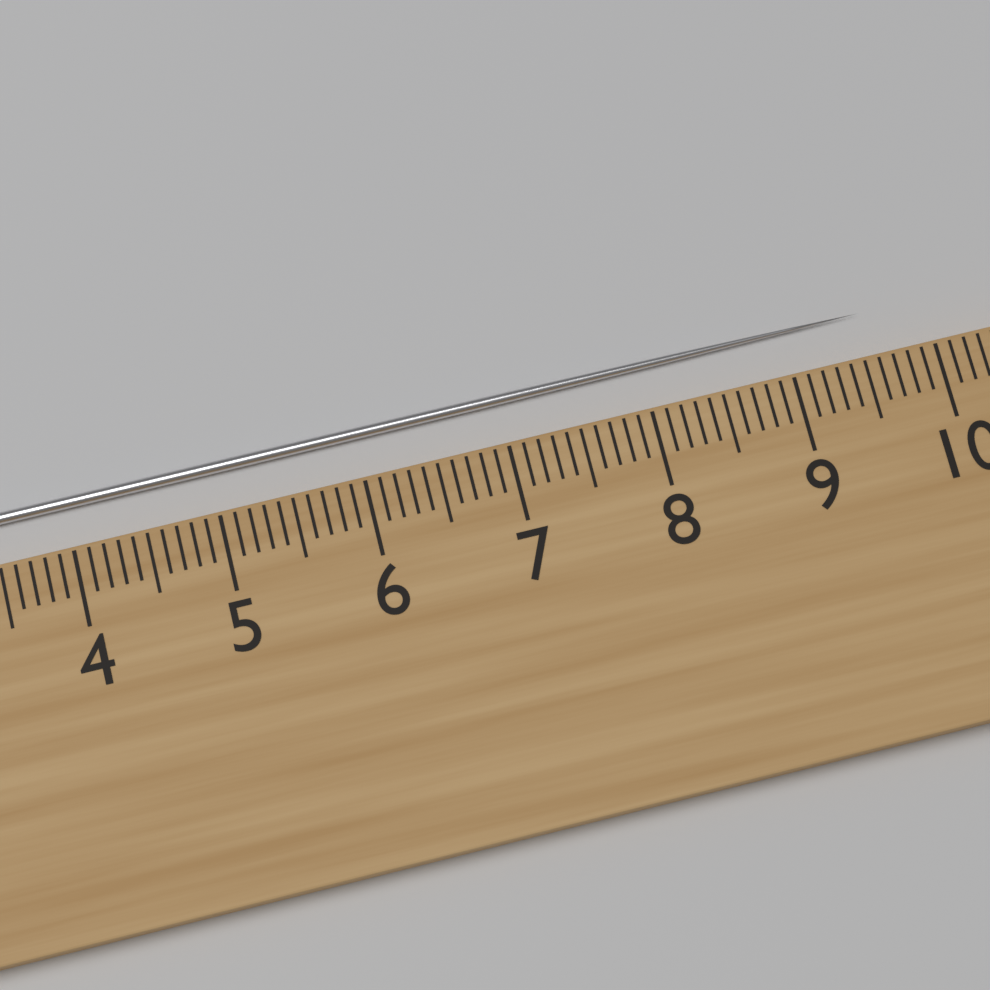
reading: 9.6 cm
